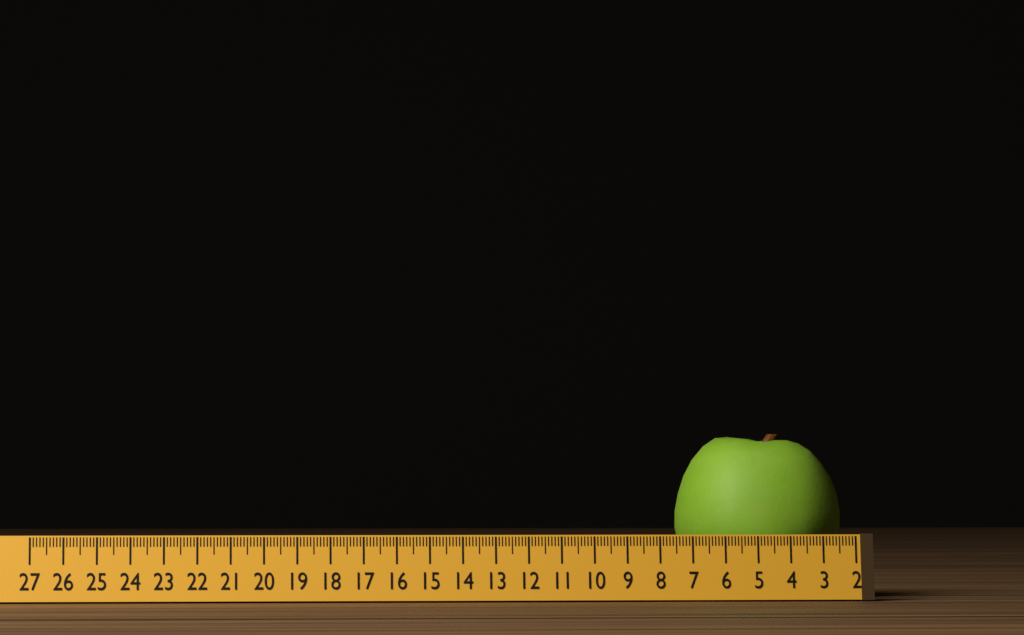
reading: 7.2 (no unit)
